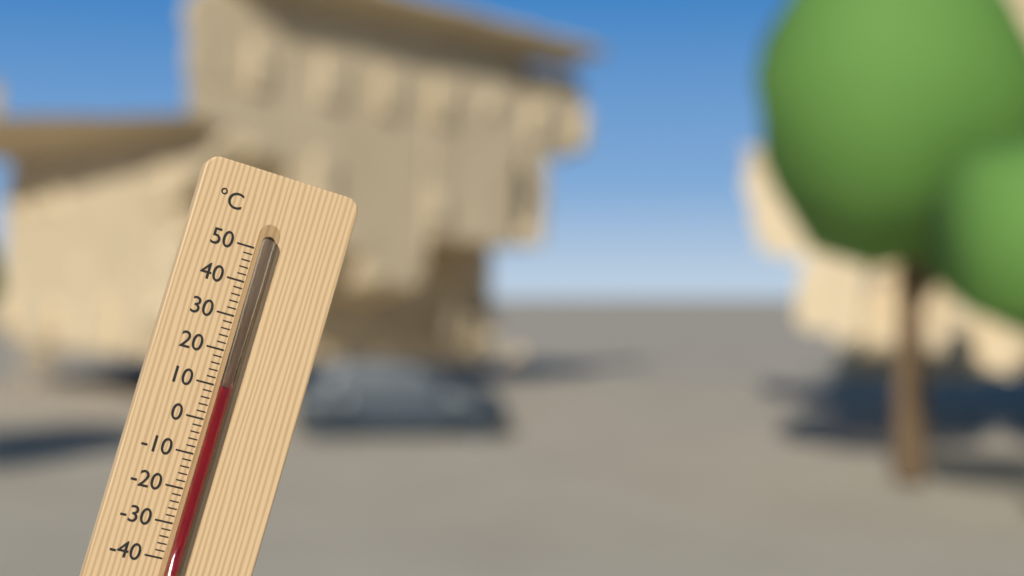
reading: 10 °C
